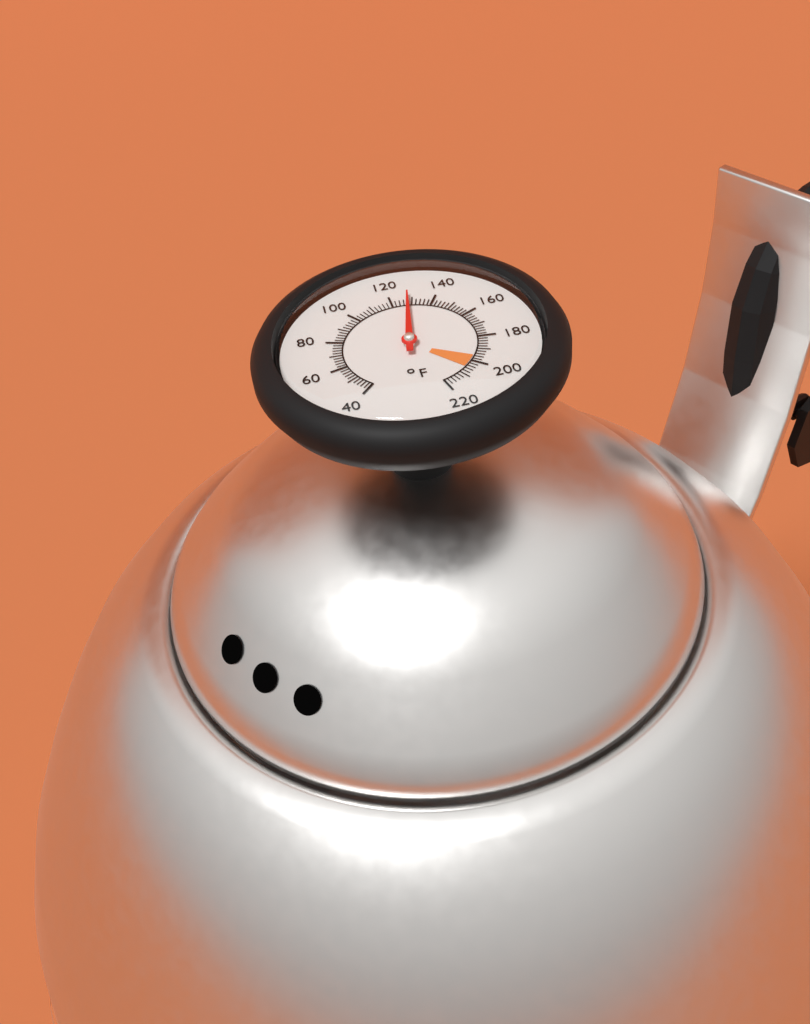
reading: 128 °F
